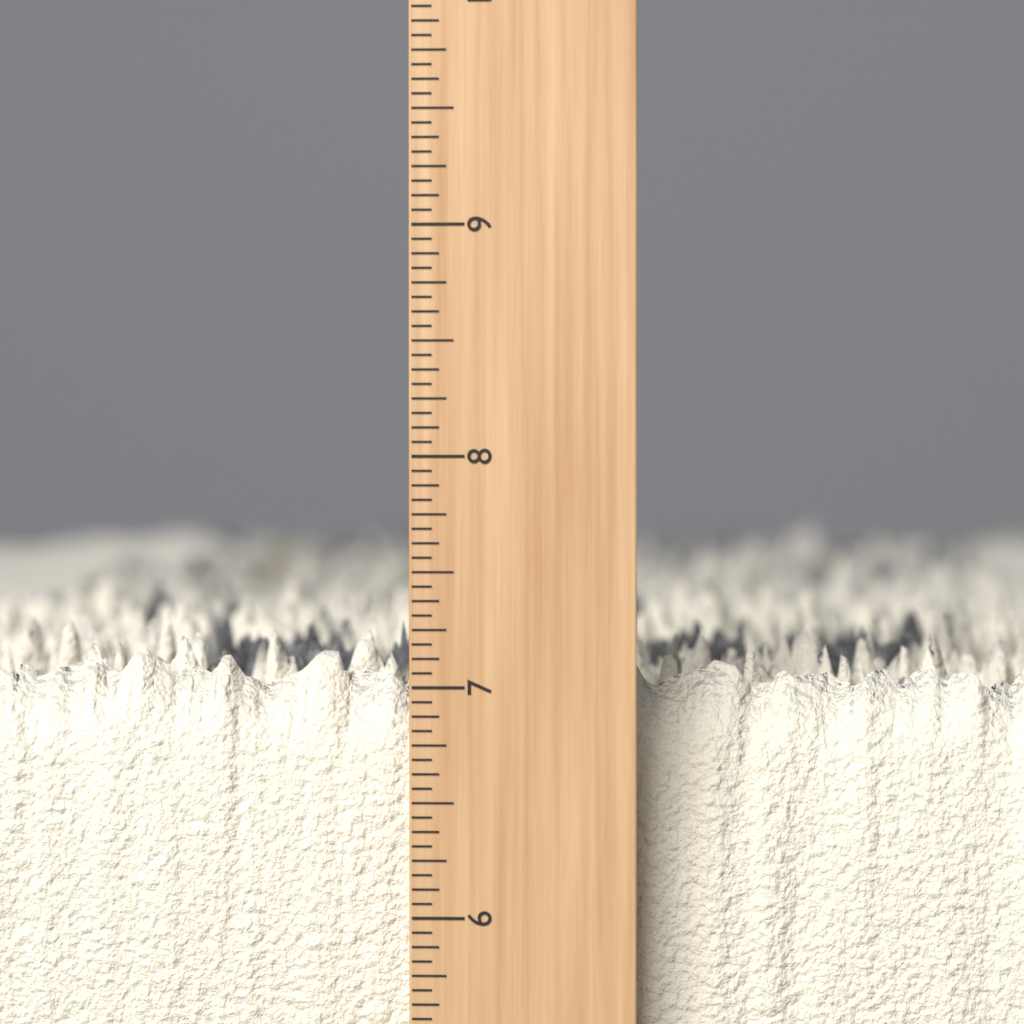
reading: 7.2500 inch
